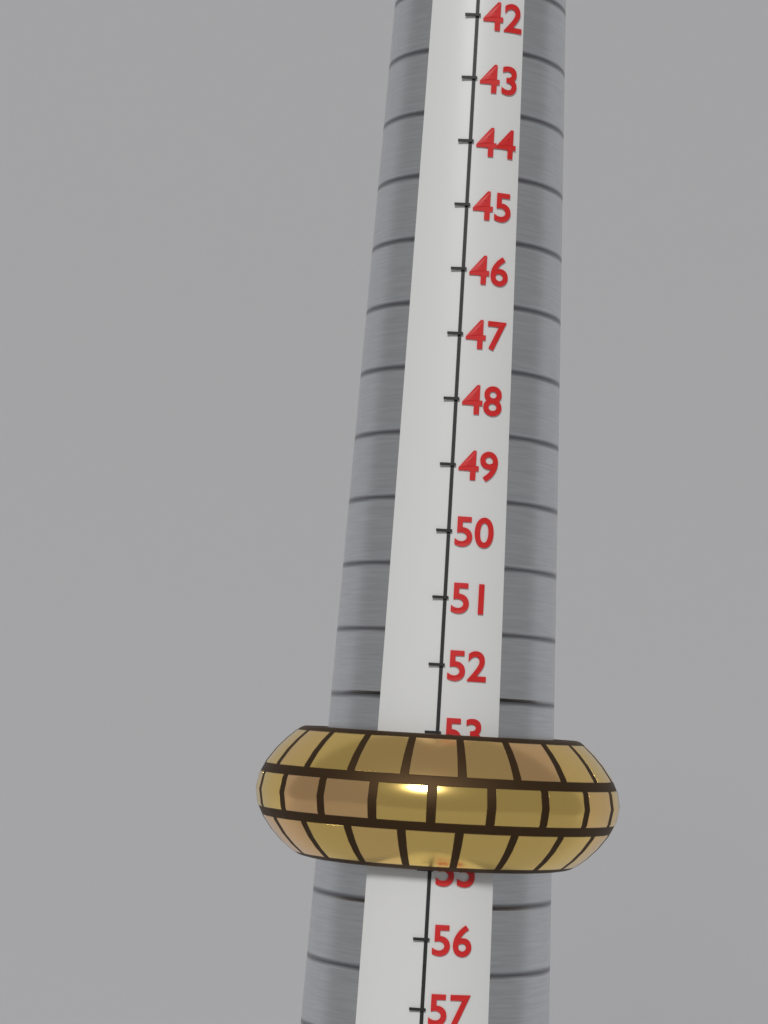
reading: 55 (no unit)
